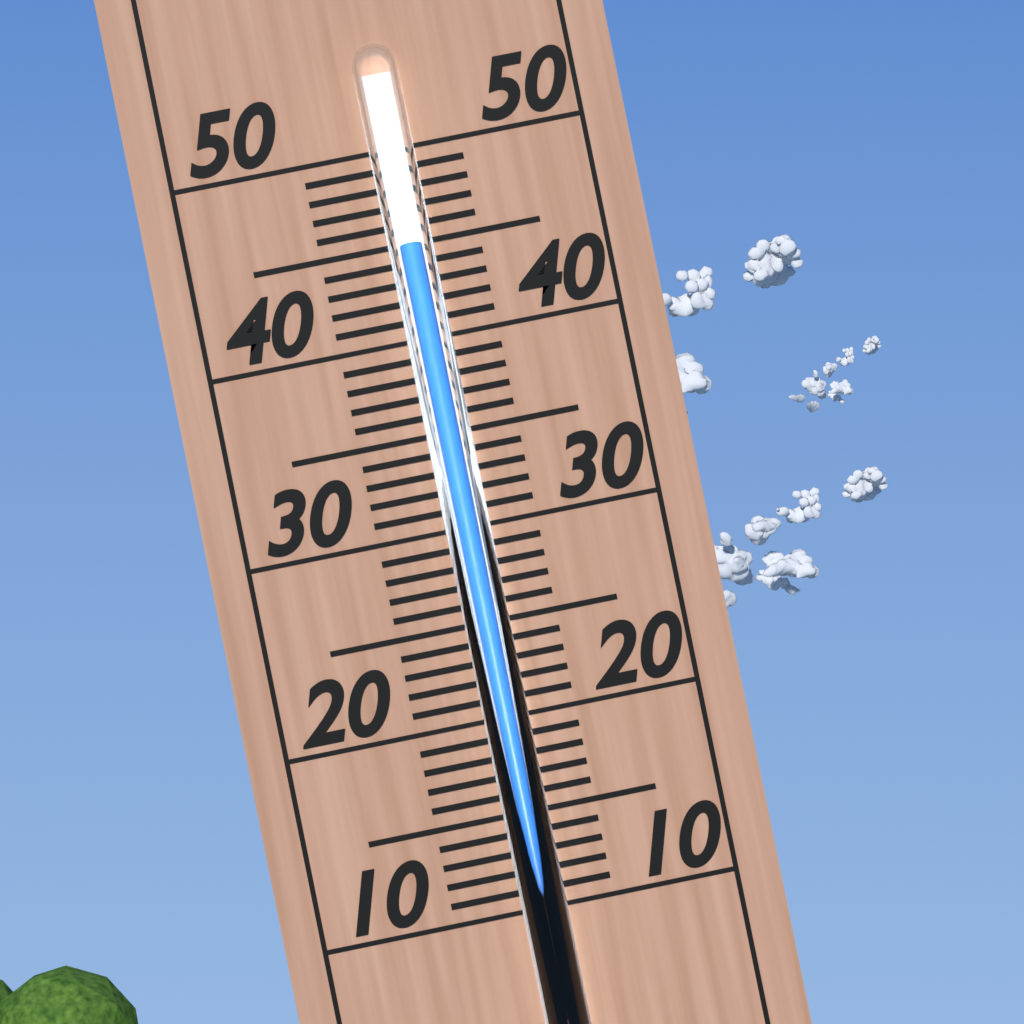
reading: 45 (no unit)
